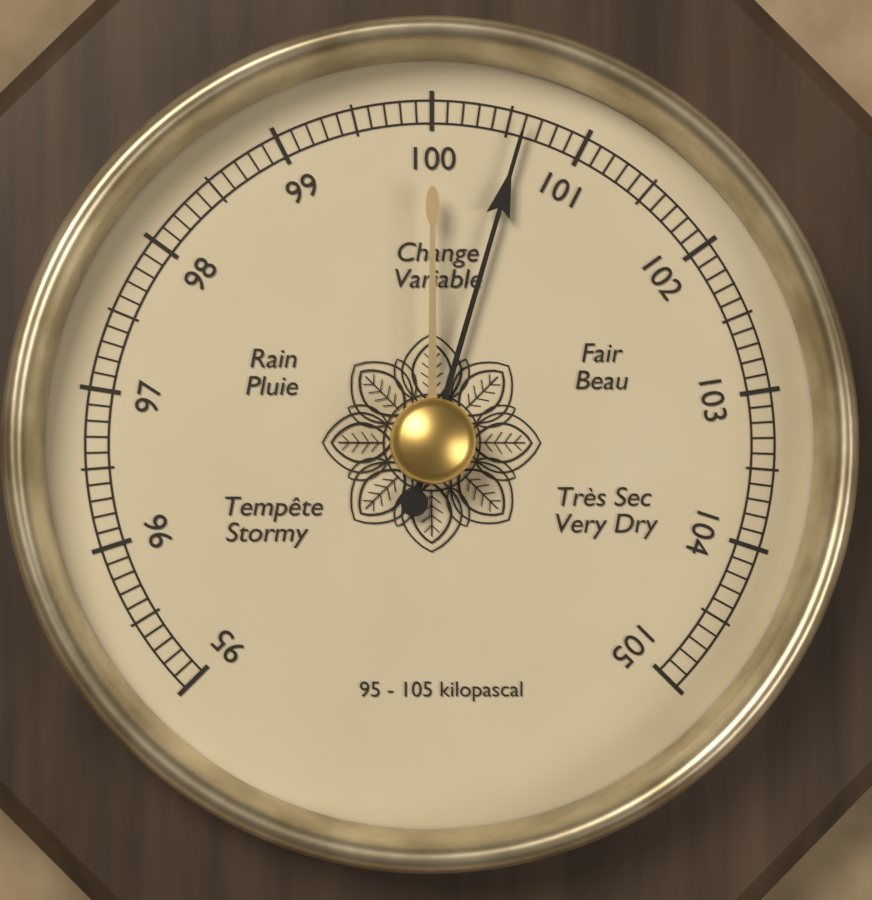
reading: 100.6 kPa
